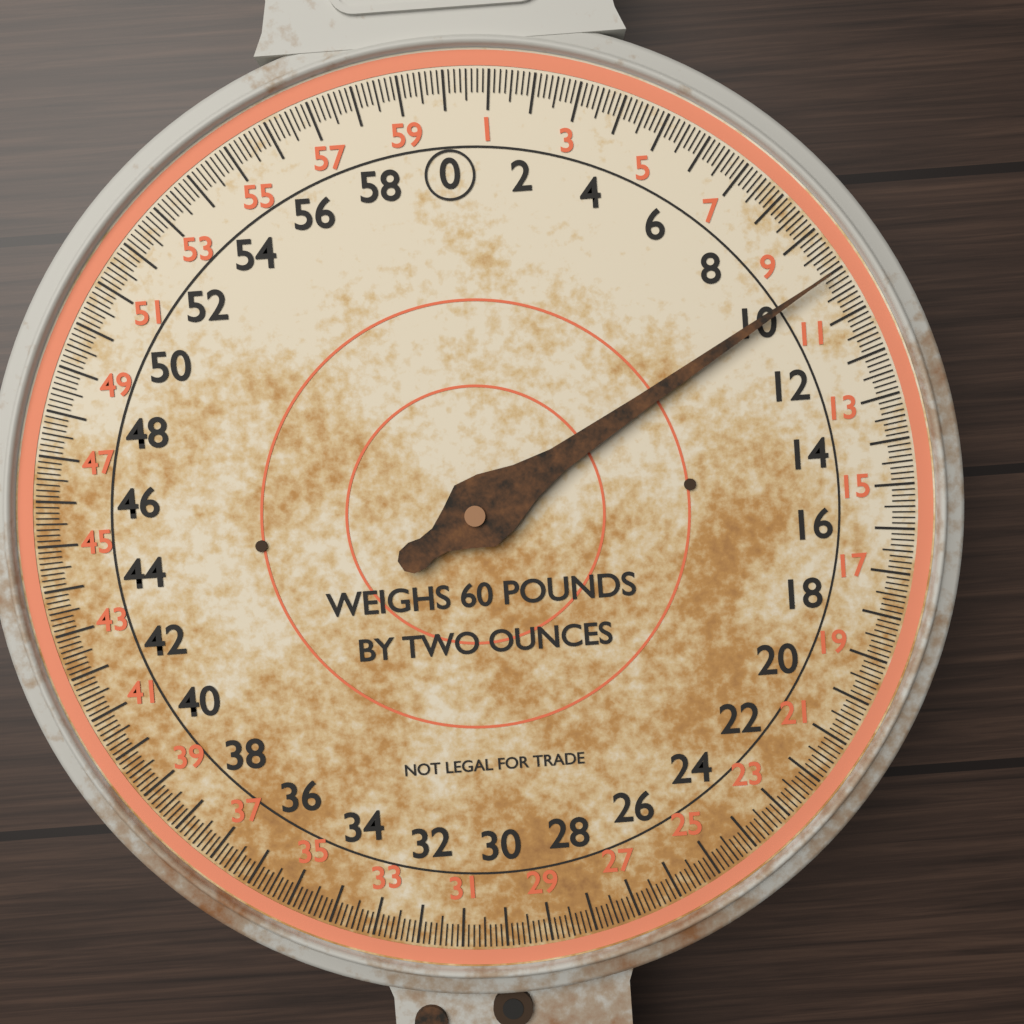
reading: 10.000 lb
